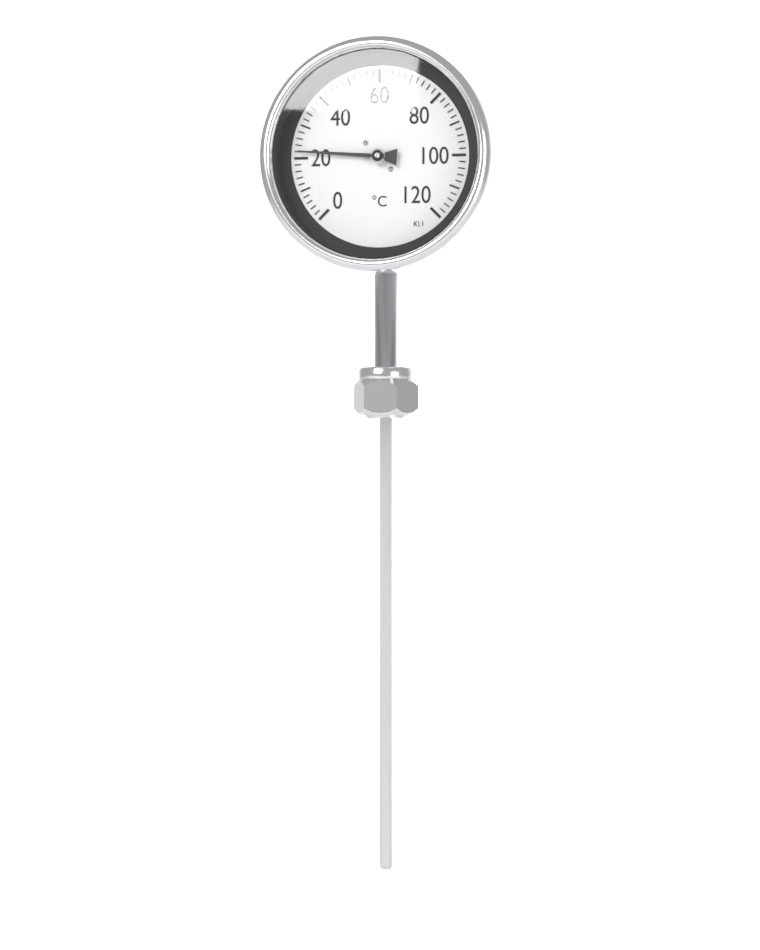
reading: 22 °C
